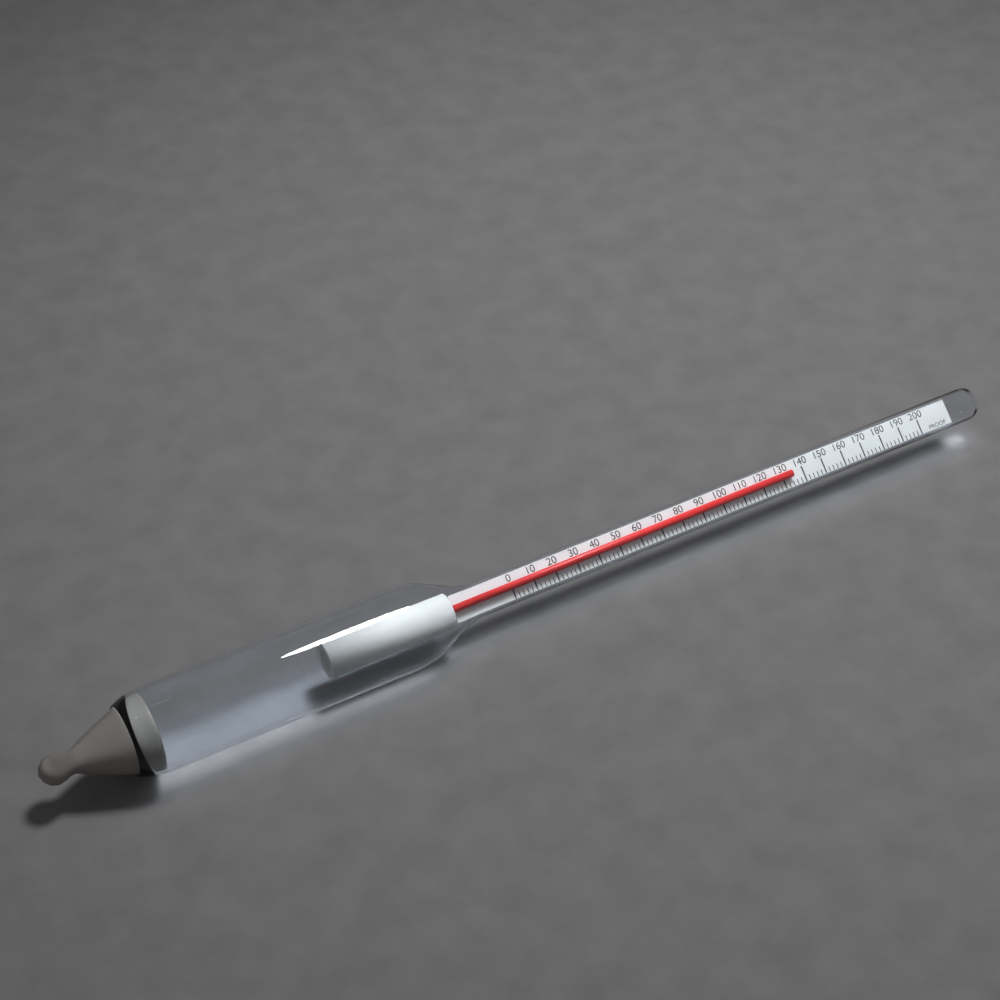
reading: 134 proof
